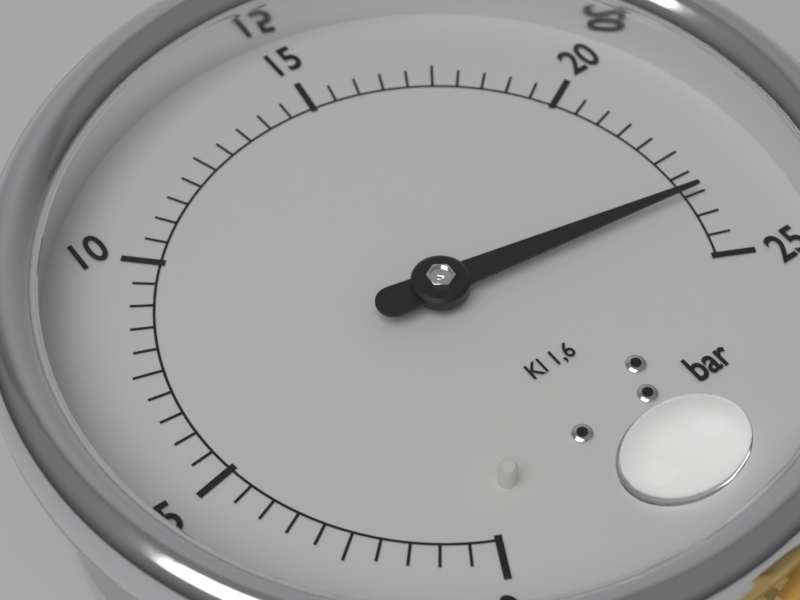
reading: 23.5 bar
